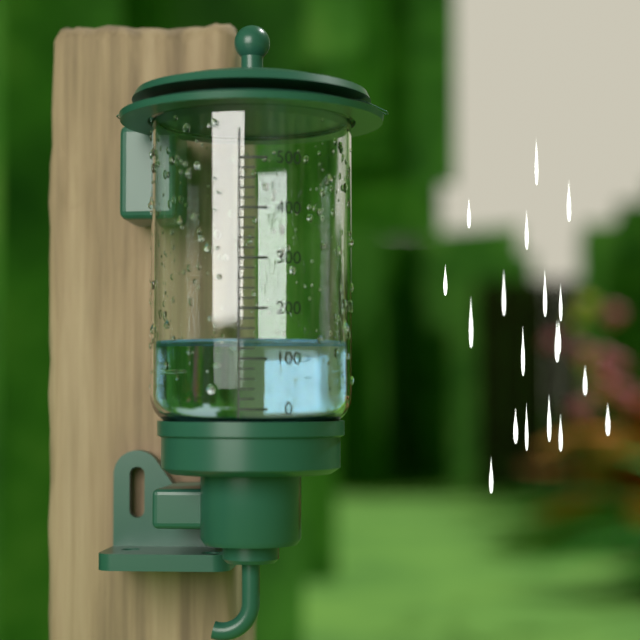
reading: 140 (no unit)
